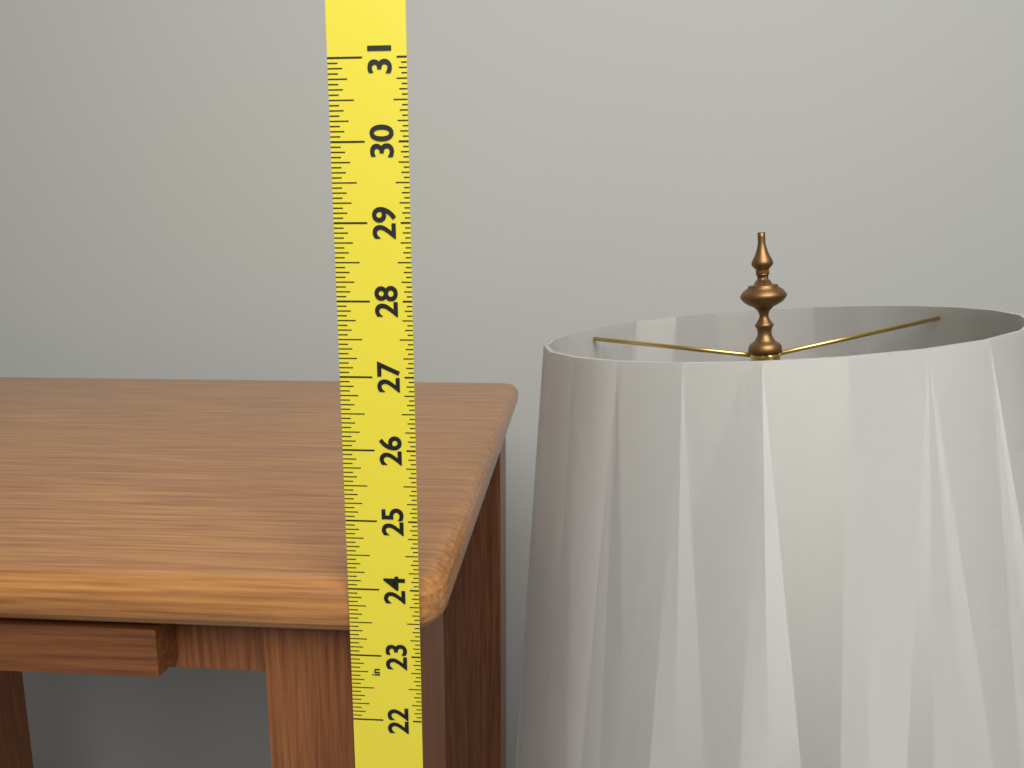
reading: 24.0000 in
